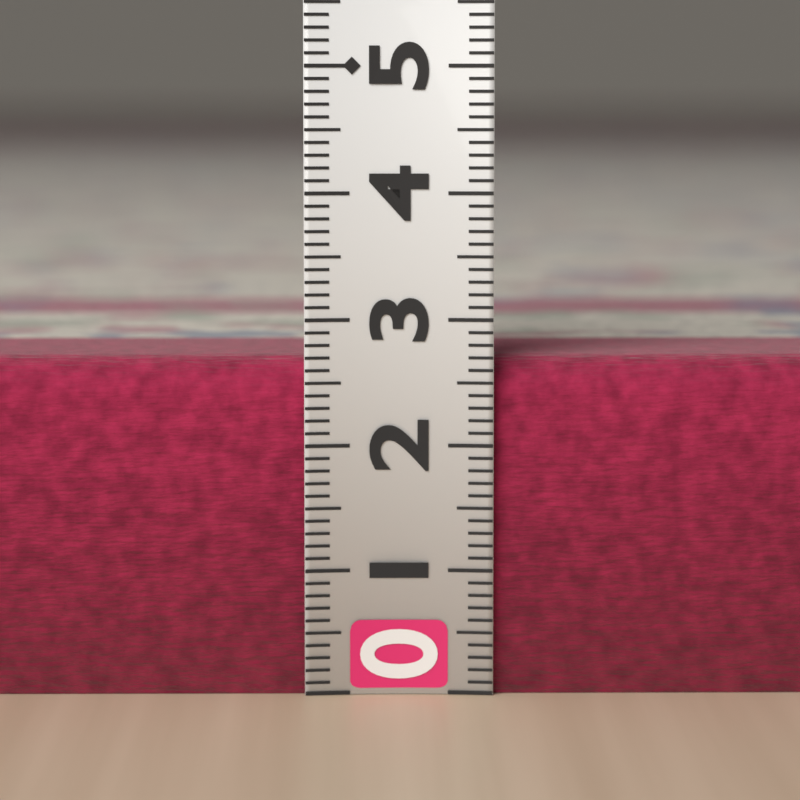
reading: 2.7 (no unit)
